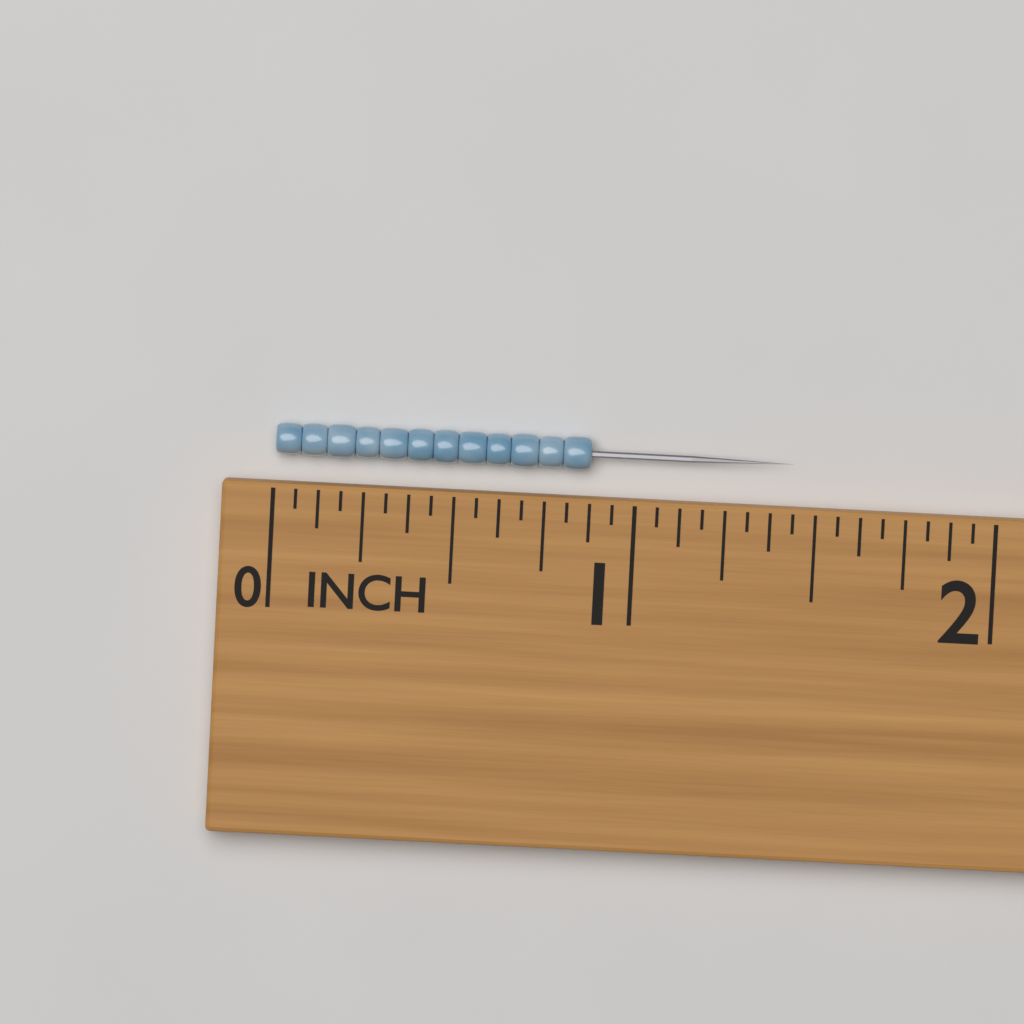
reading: 0.8750 in
